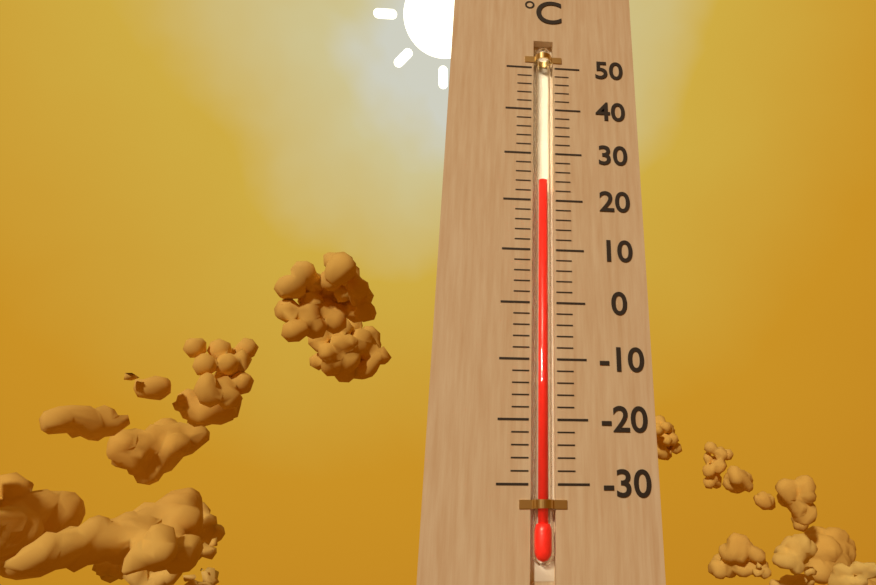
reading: 24 °C
